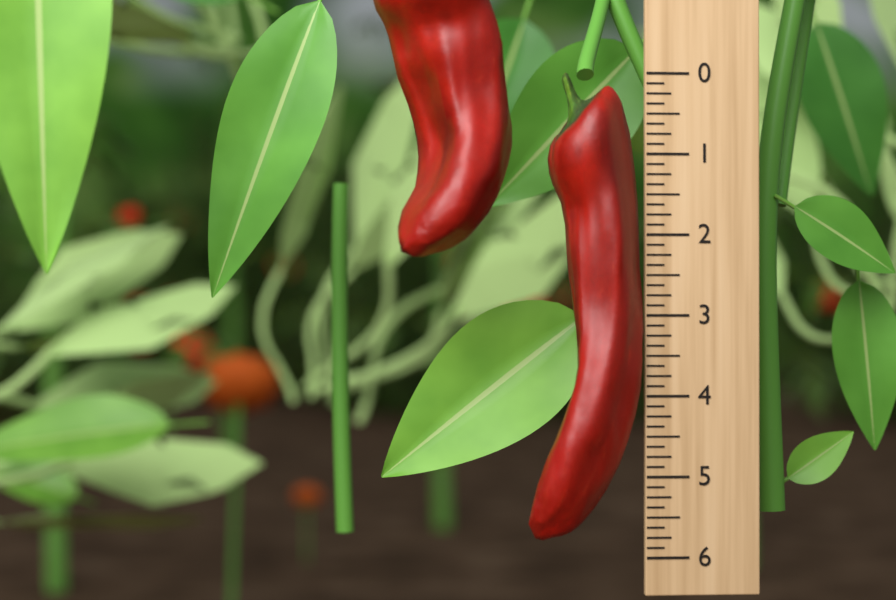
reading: 5.750 (no unit)
